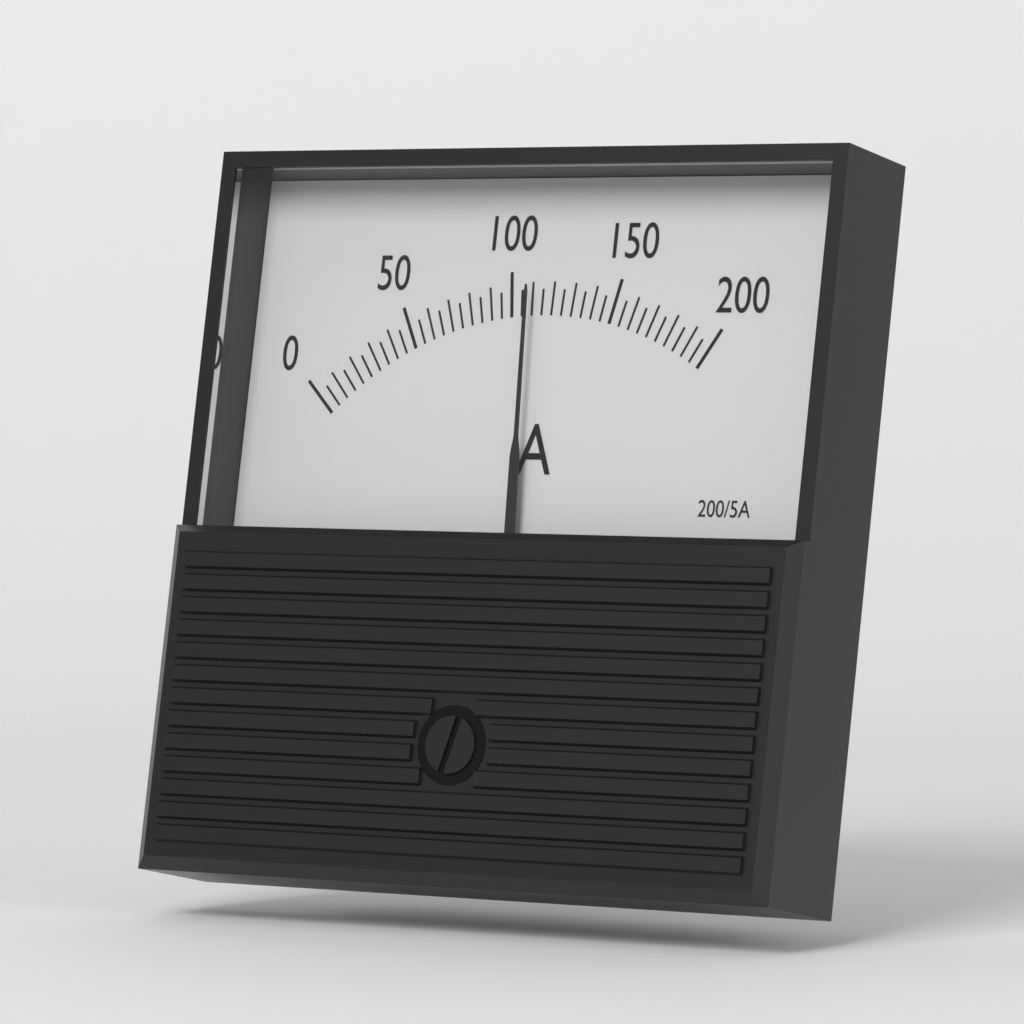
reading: 110 A
